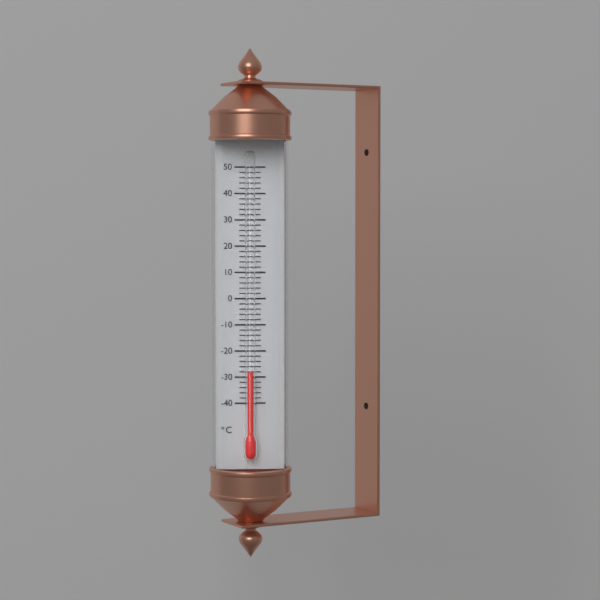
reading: -28 °C
